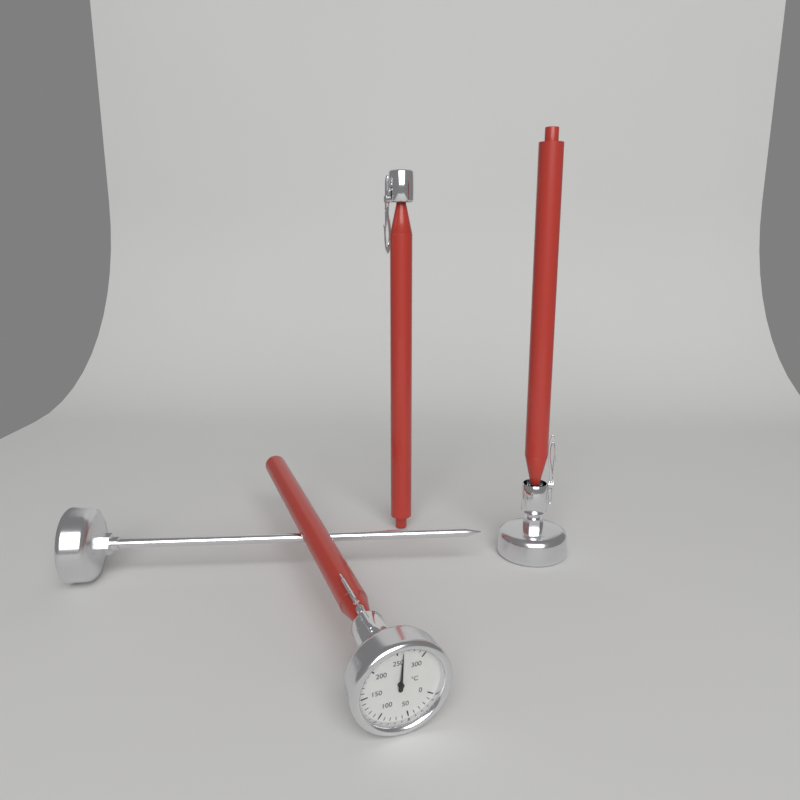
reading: 260 °C
